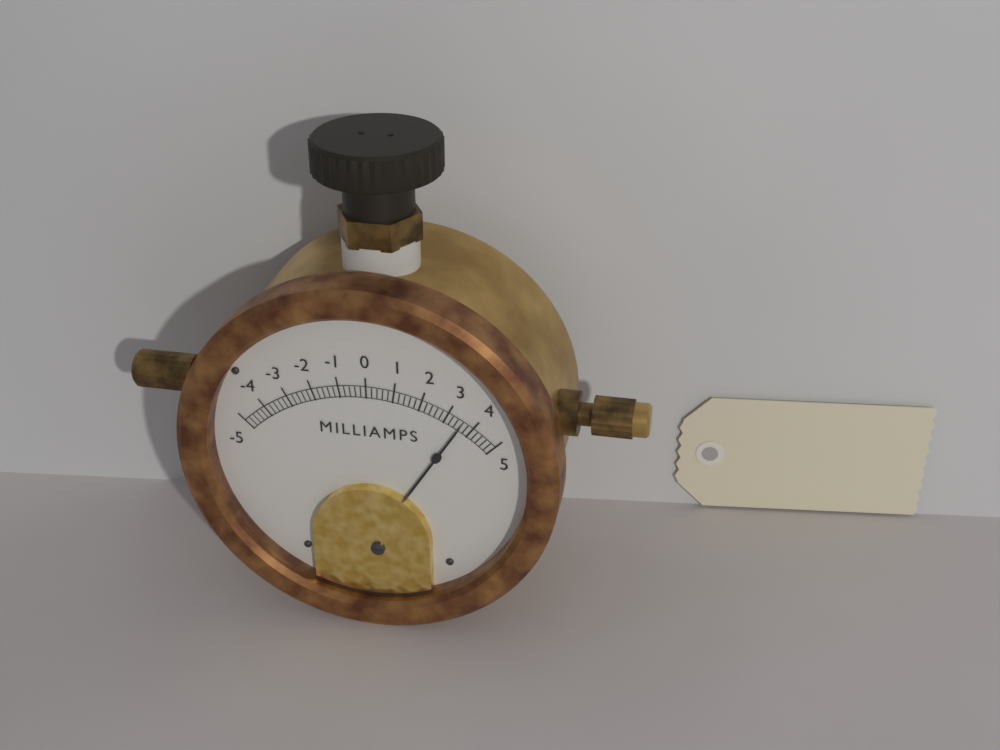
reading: 3.6 mA
